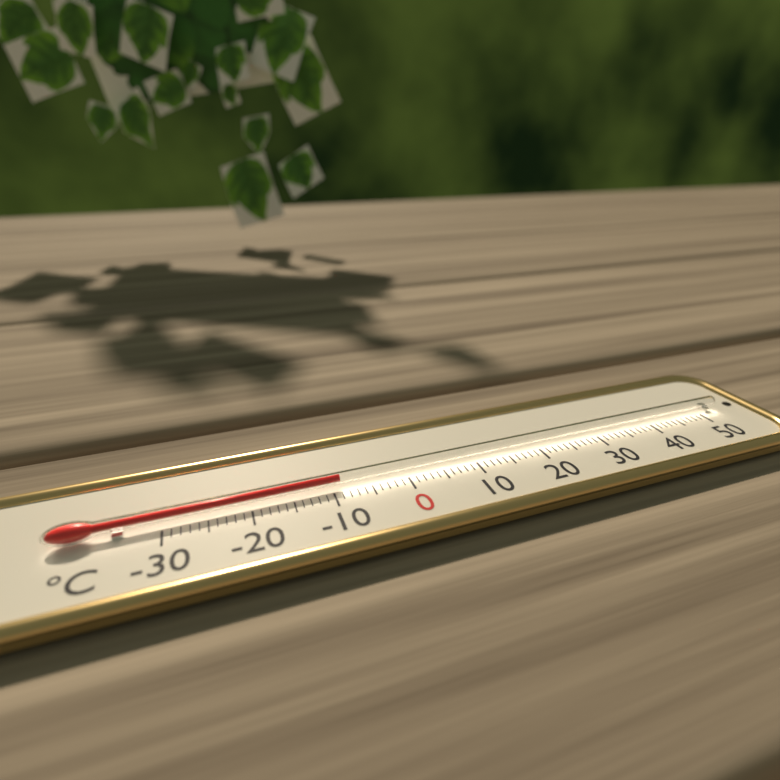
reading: -9 °C
